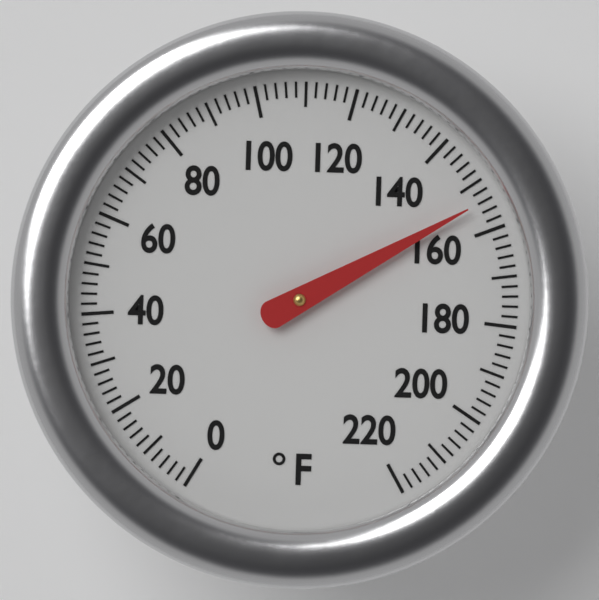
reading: 154 °F
